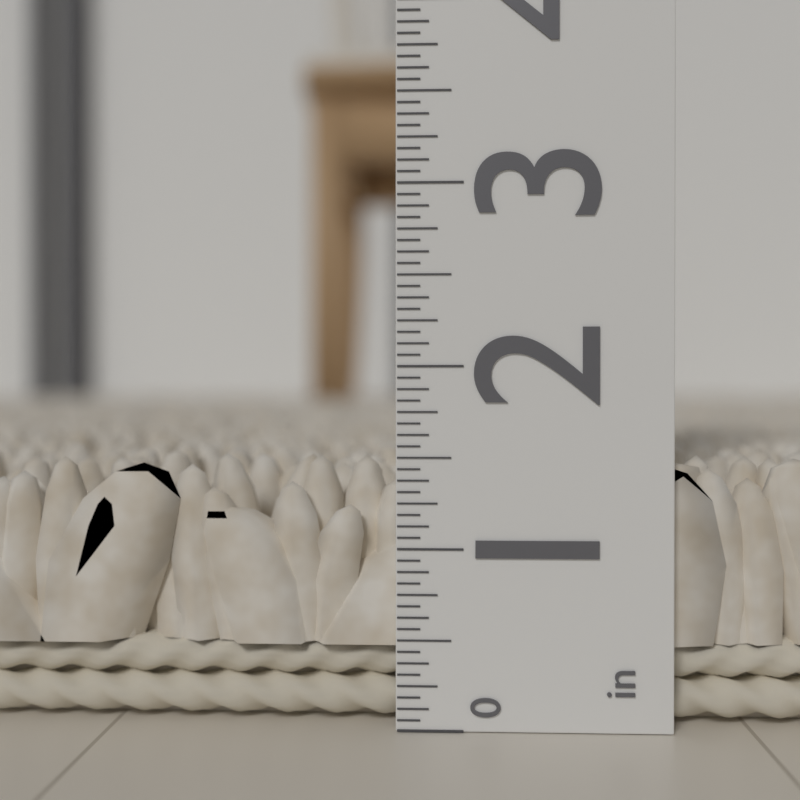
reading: 1.5000 in
